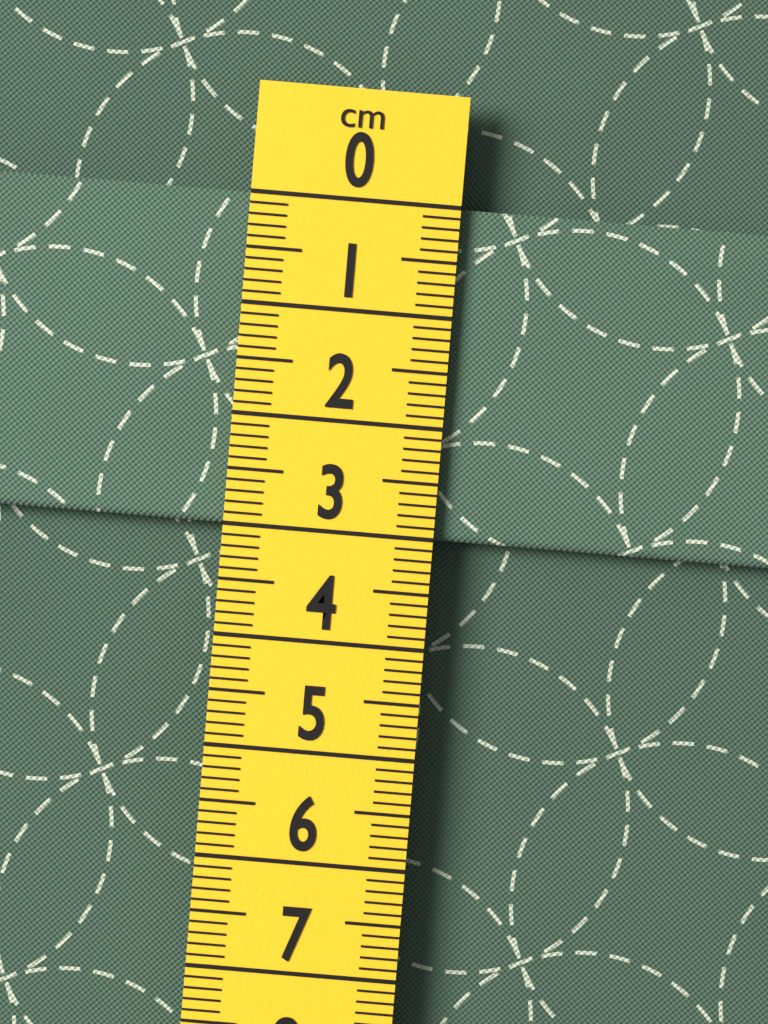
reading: 3.0 cm
